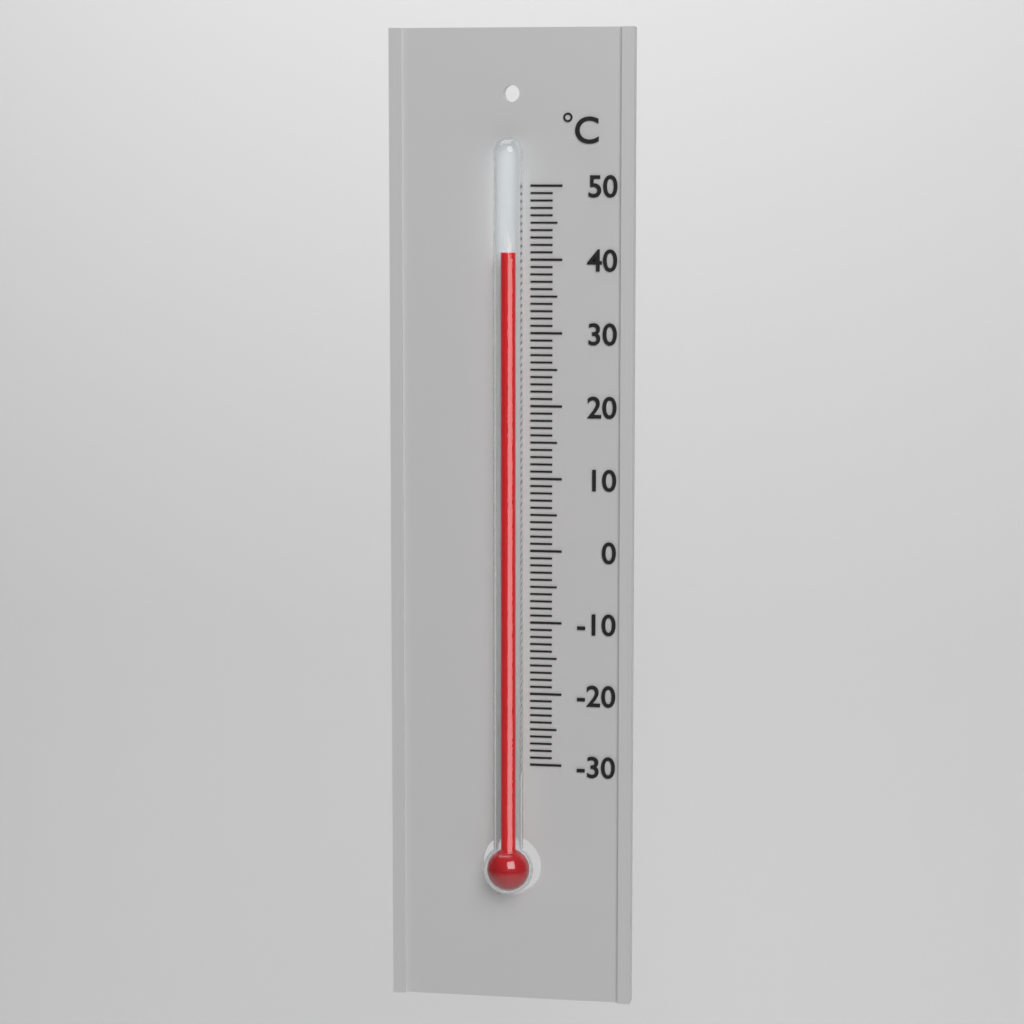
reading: 41 °C
